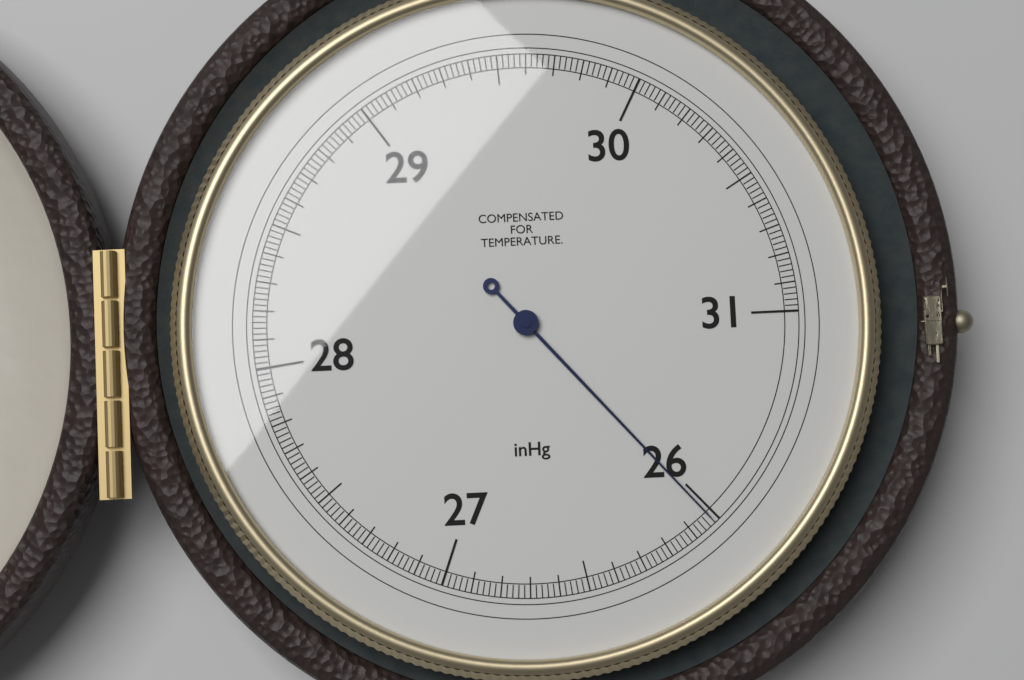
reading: 26.02 inHg
